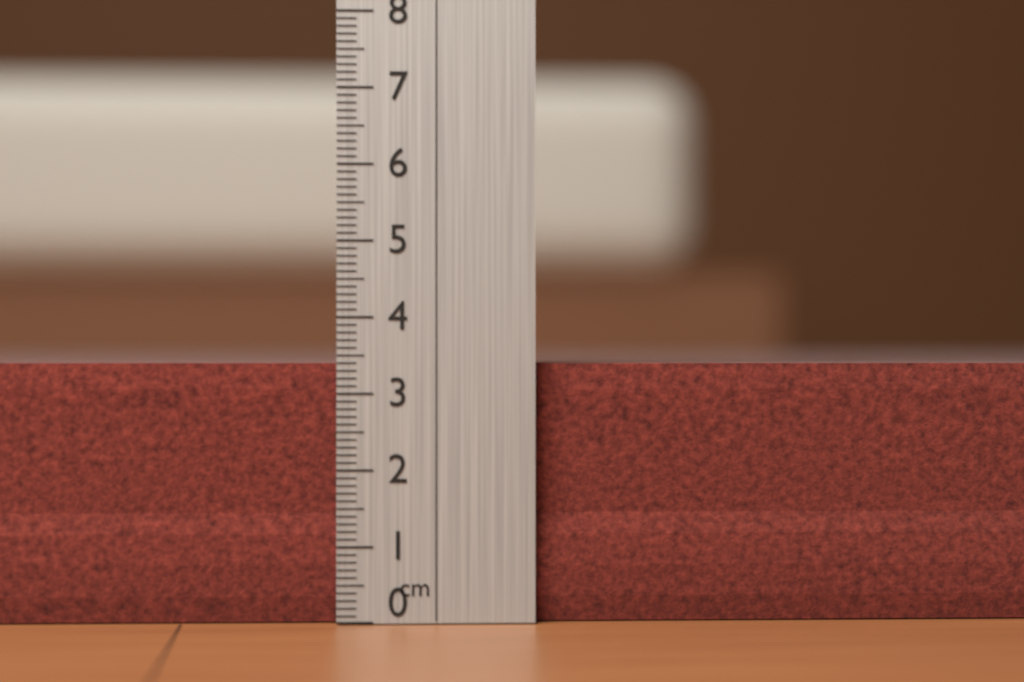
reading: 3.4 cm
